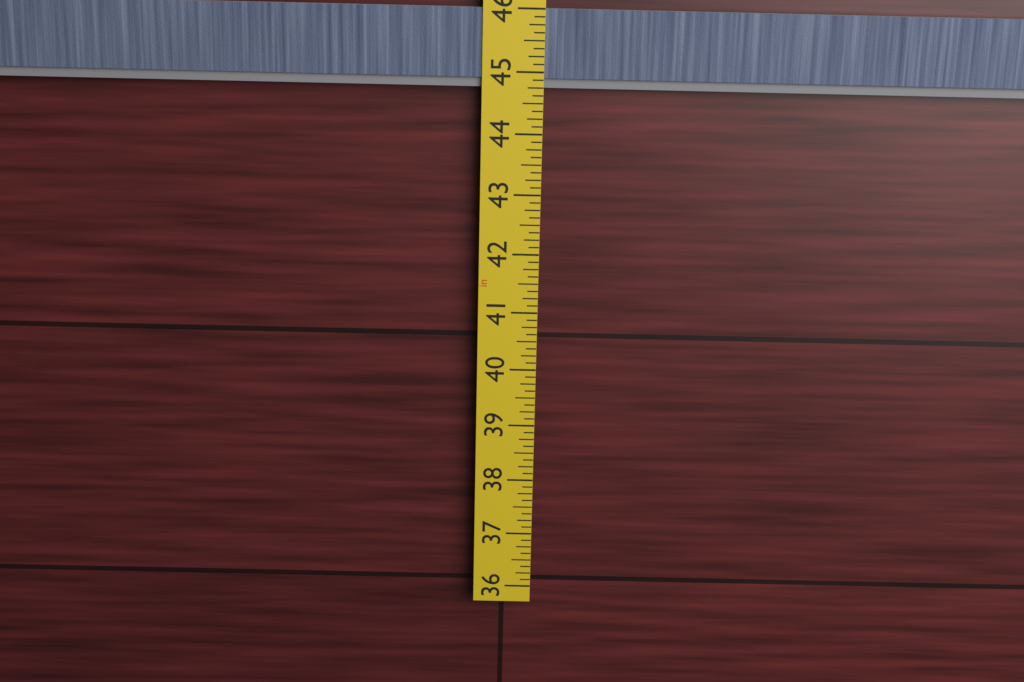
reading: 44.750 in
